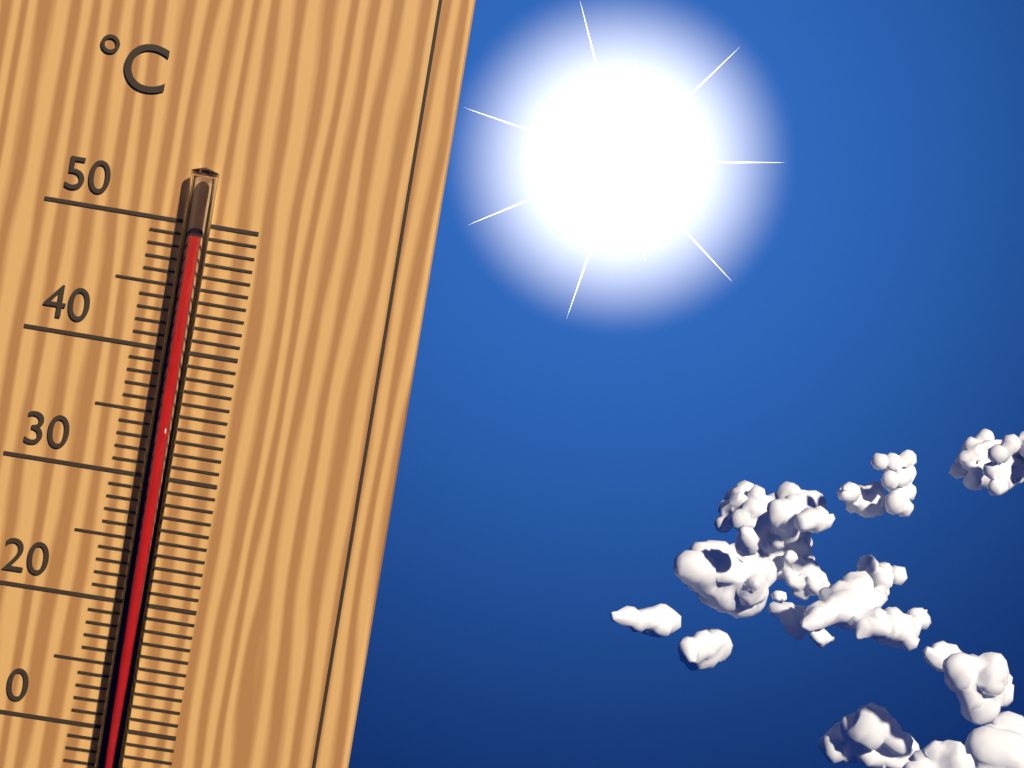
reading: 49 °C
